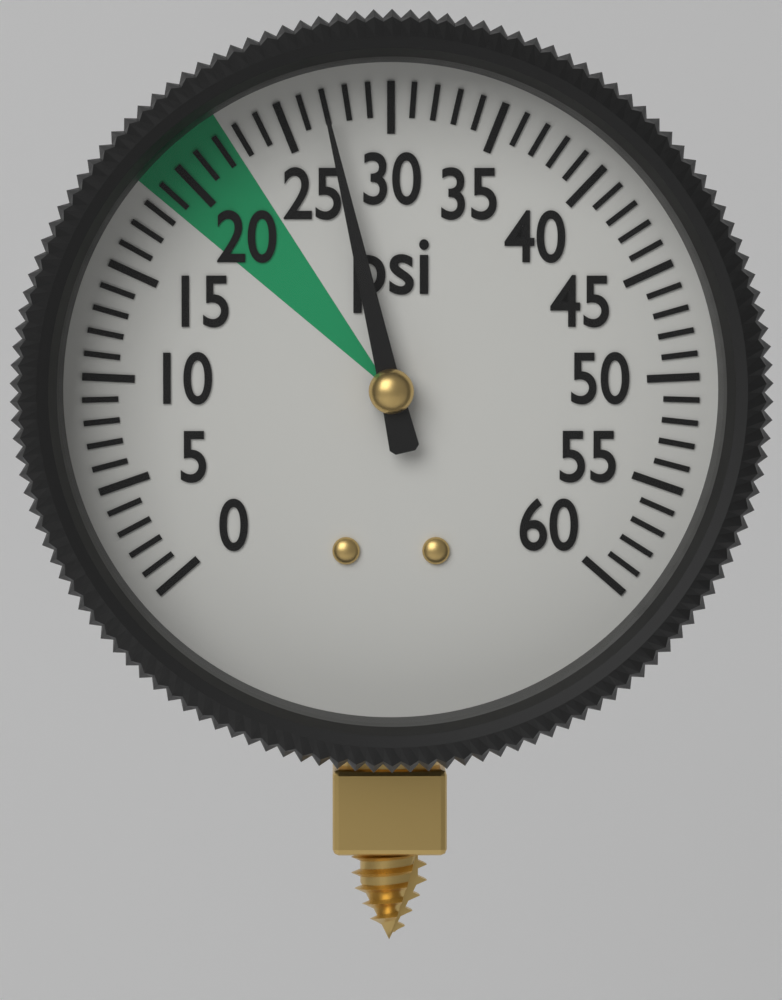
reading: 27 psi
